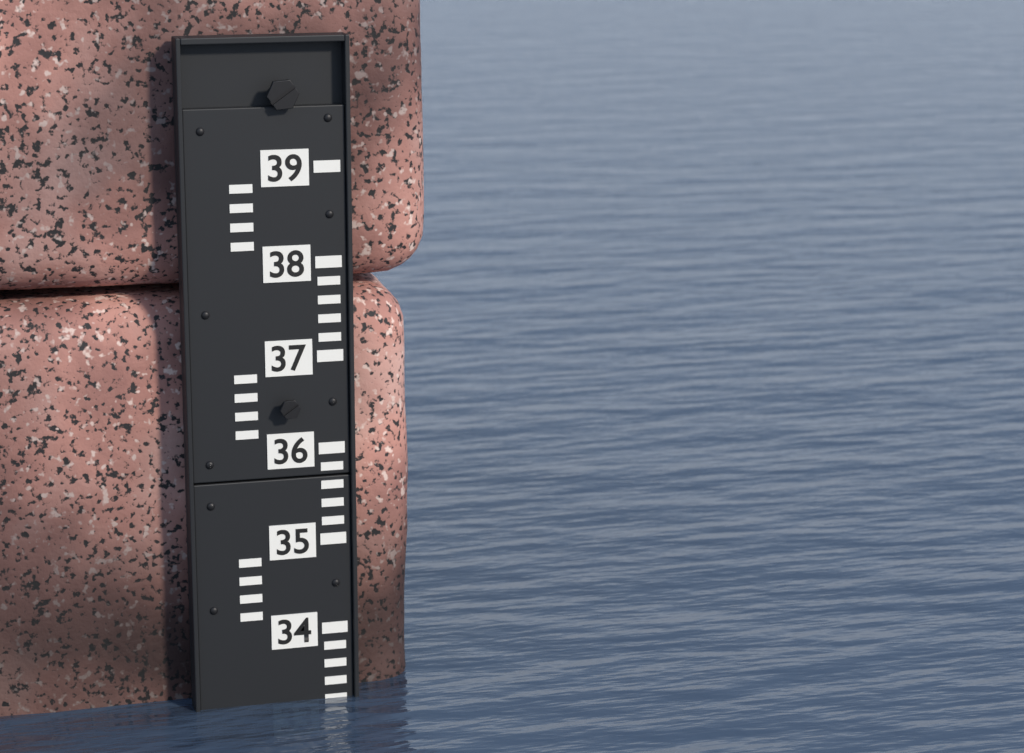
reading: 33.2 (no unit)
